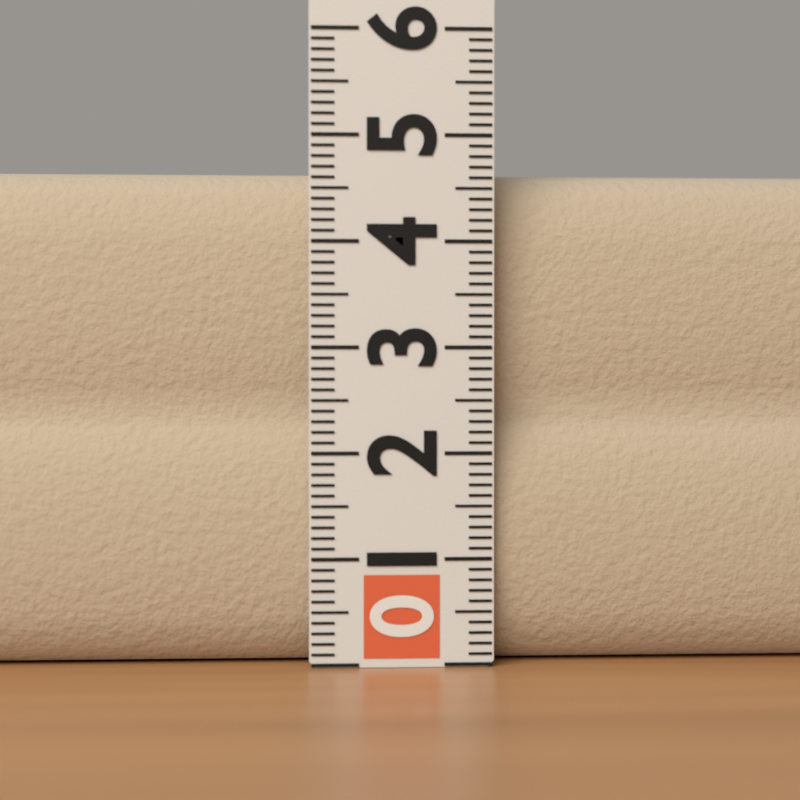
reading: 4.7 (no unit)
